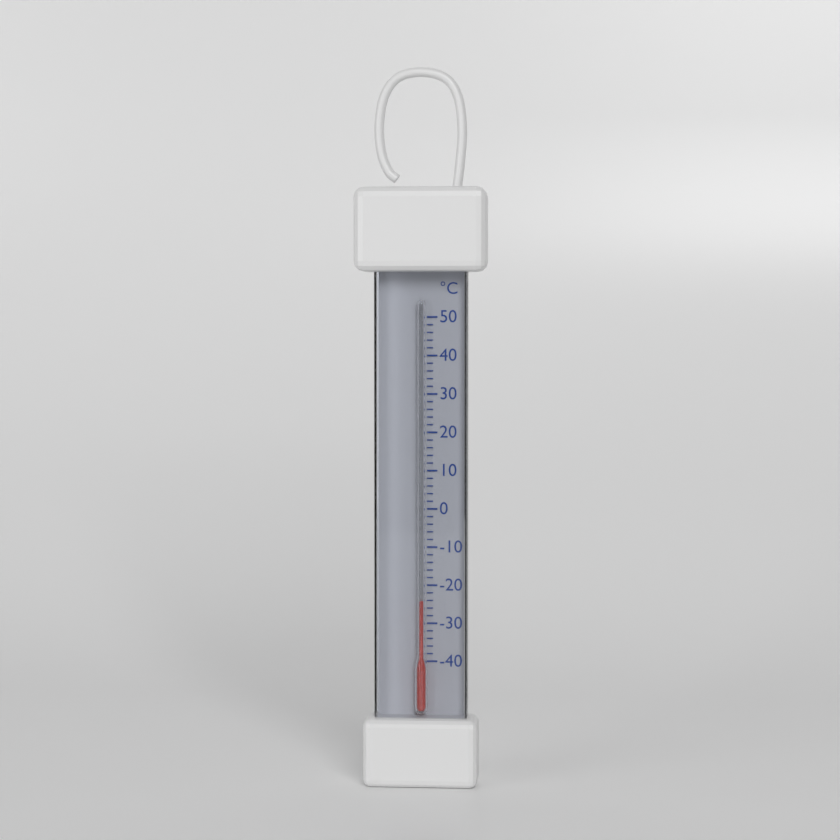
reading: -24 °C
